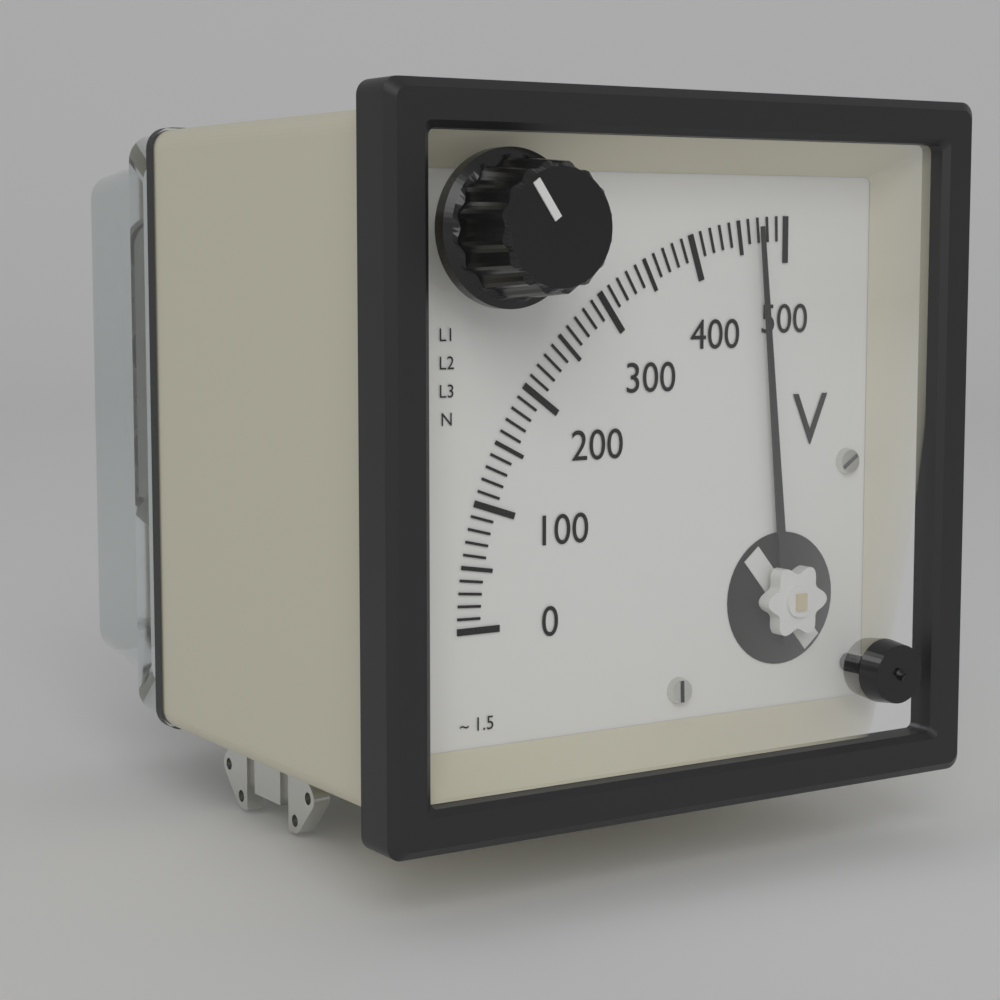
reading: 470 V
